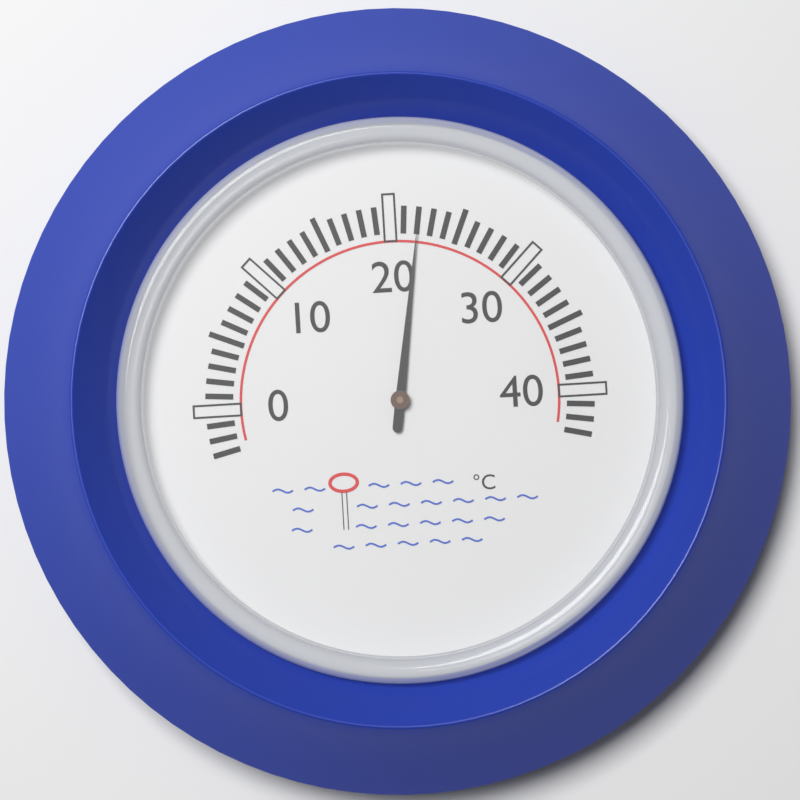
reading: 22 °C
